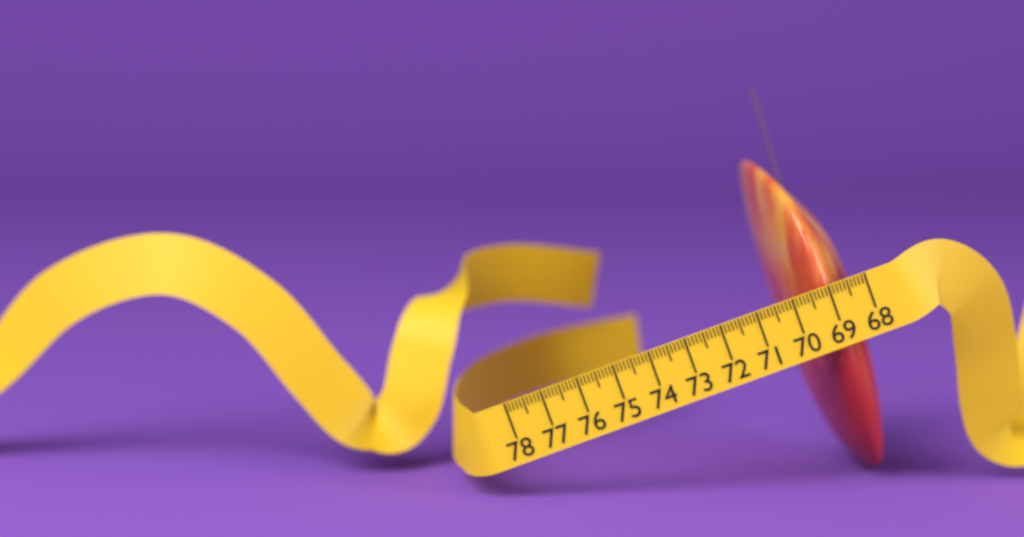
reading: 70.0 cm
